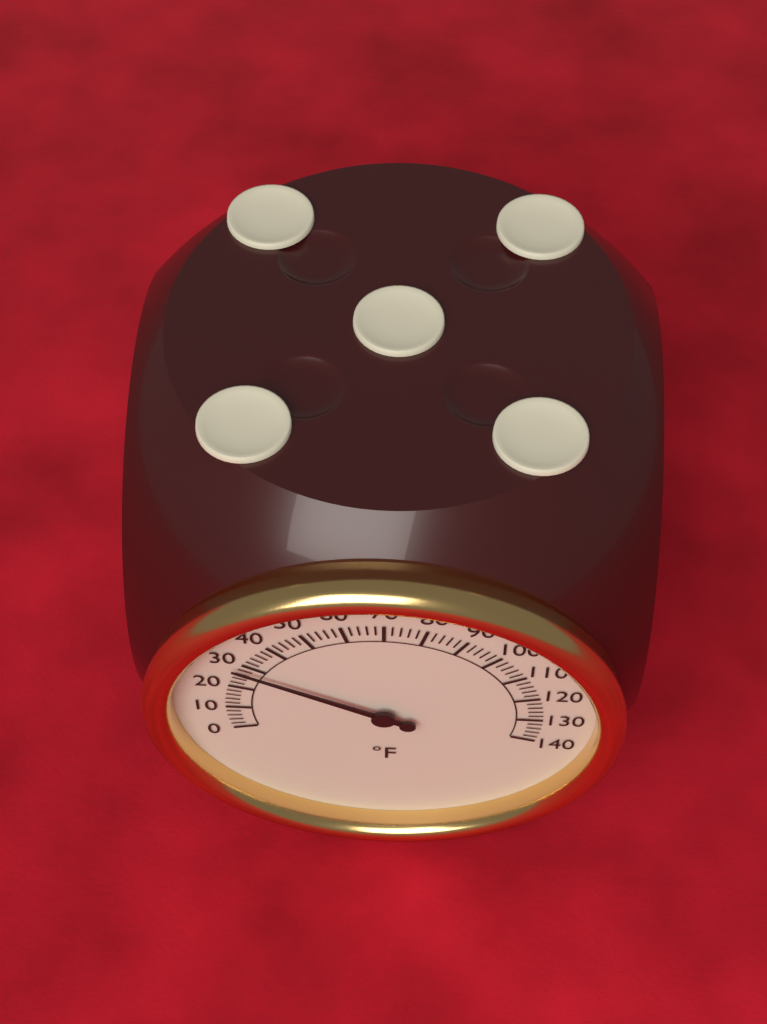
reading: 28 °F
